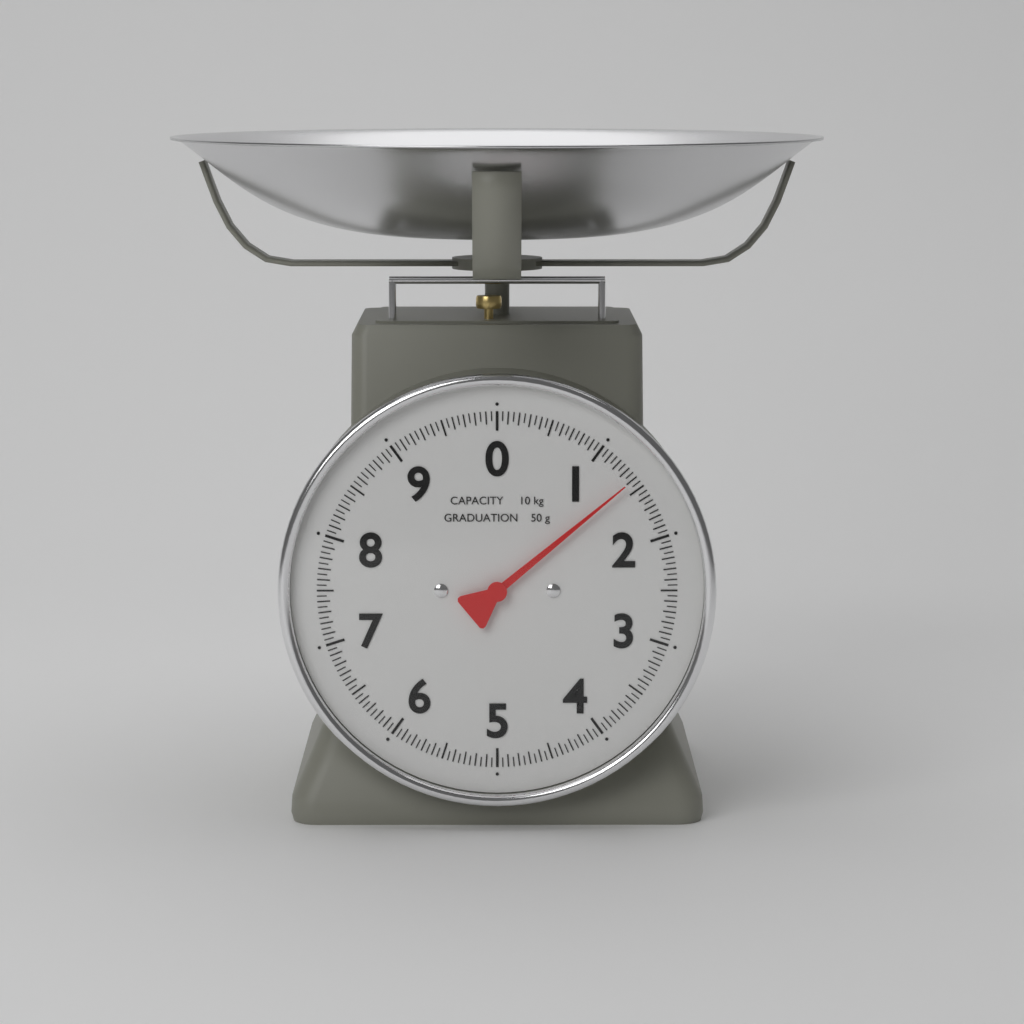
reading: 1.40 kg
